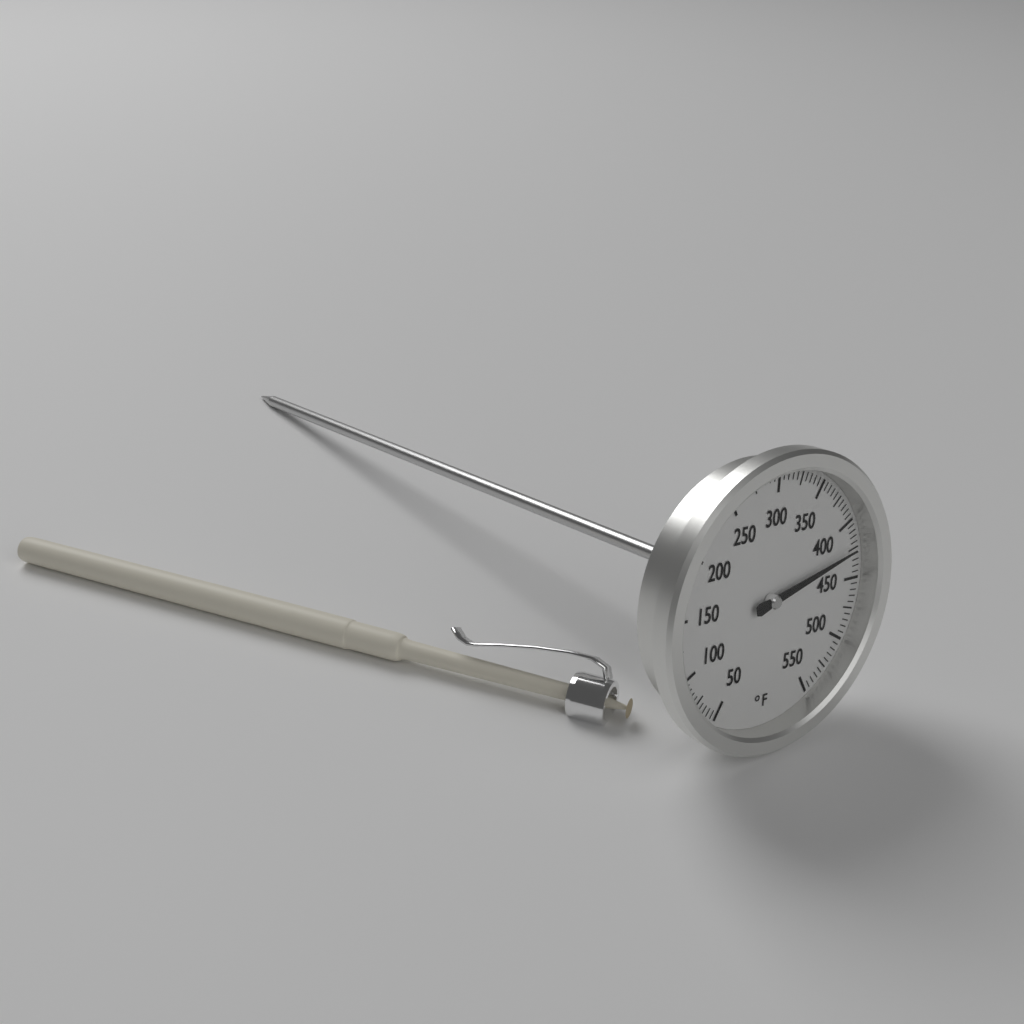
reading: 425 °F
